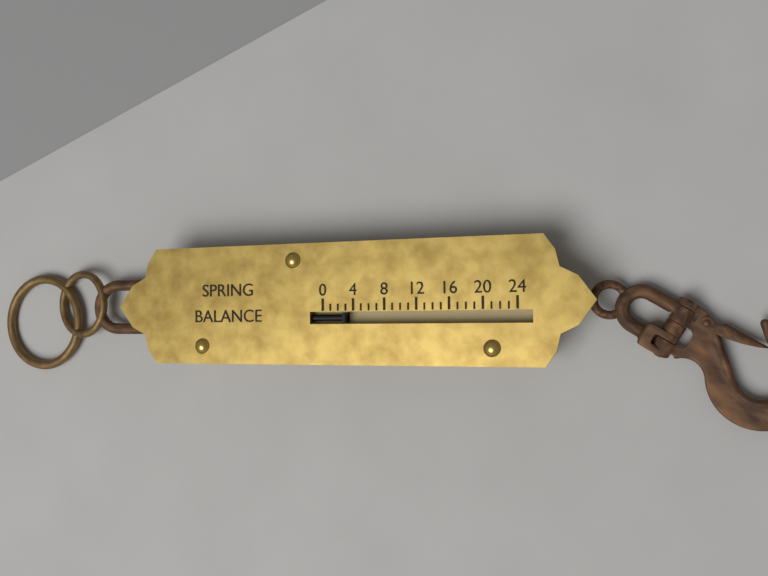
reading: 3 (no unit)
